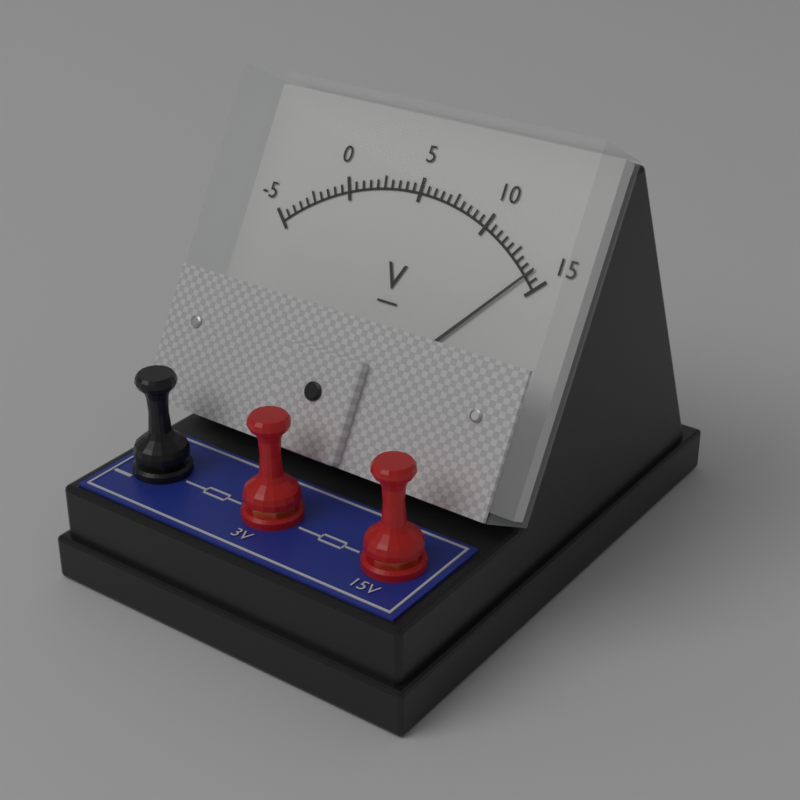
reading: 14.0 V
